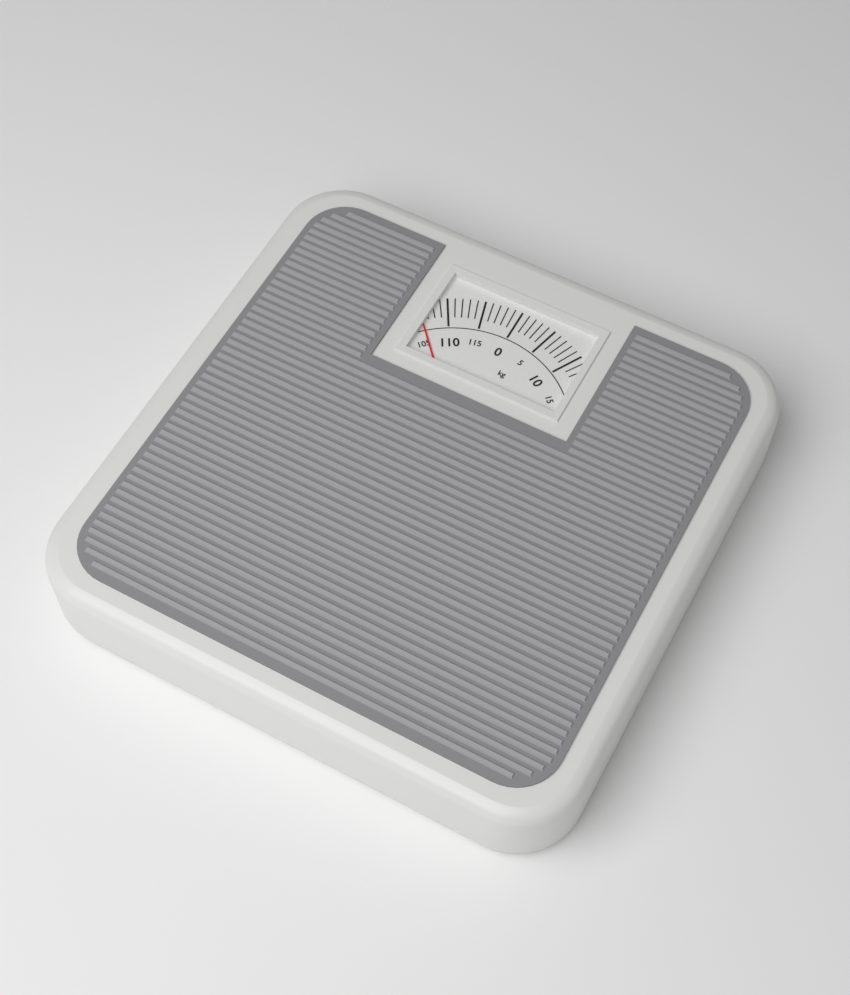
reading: 106 kg
